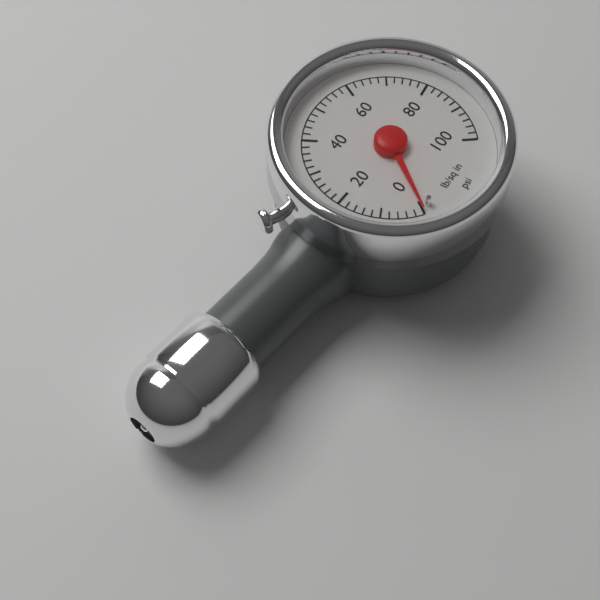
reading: 0 psi
